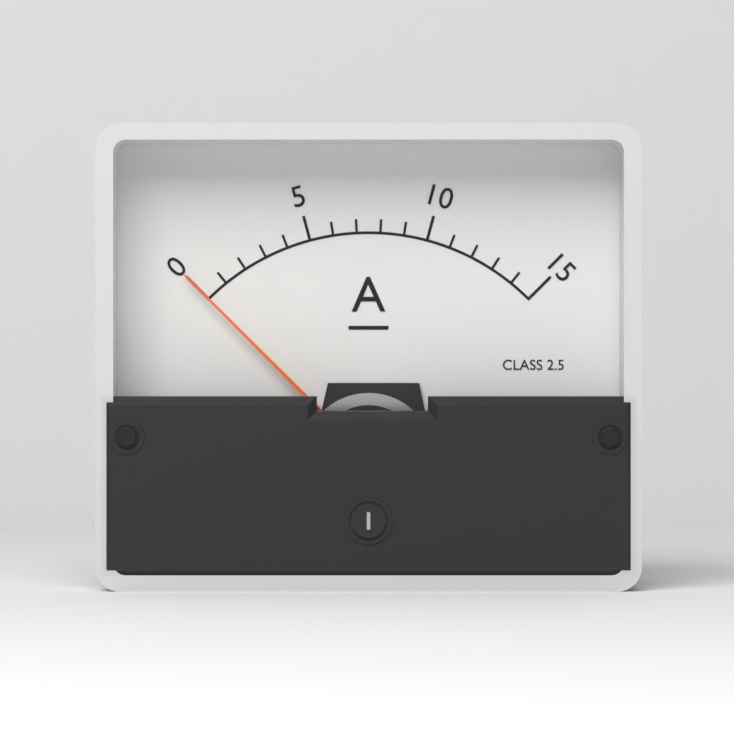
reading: 0 A
